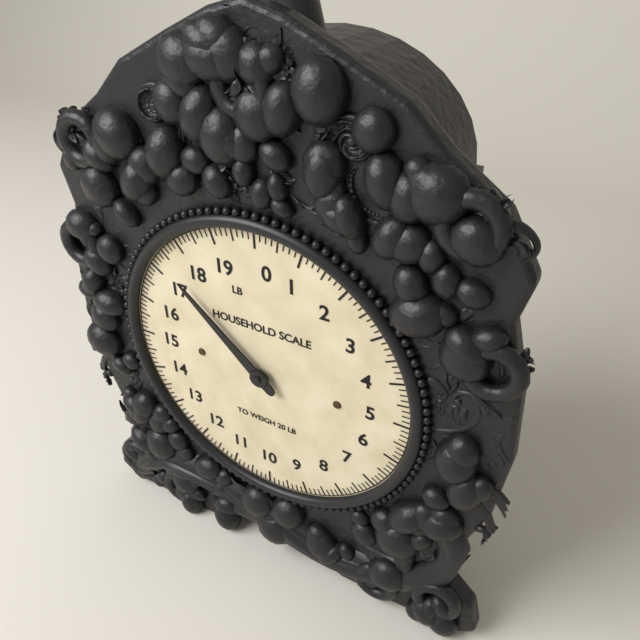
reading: 17.375 lb
